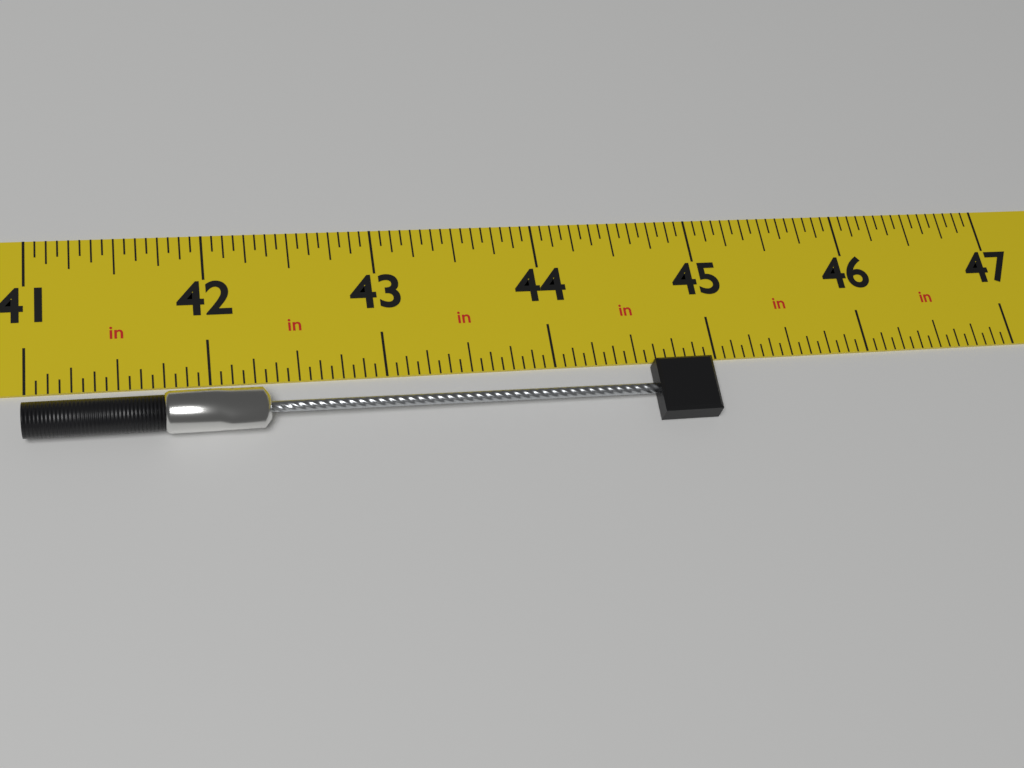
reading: 44.9375 in
